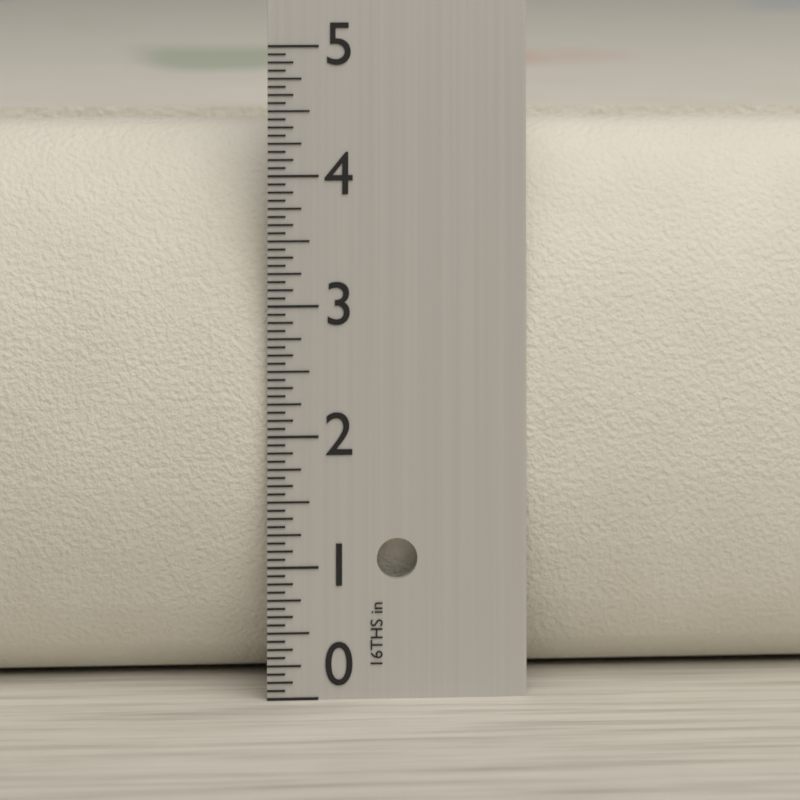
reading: 4.3750 in
